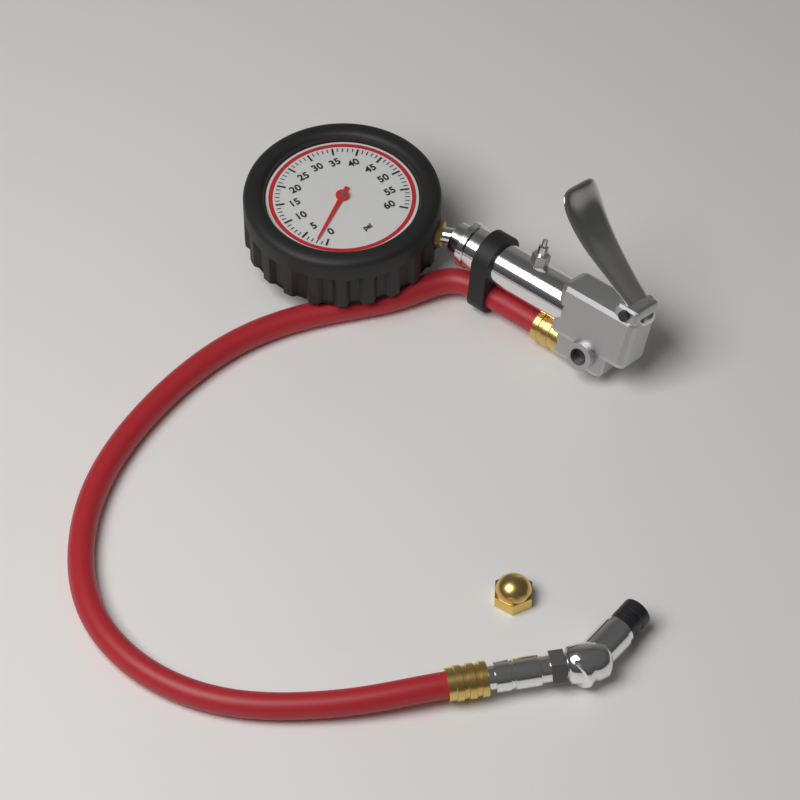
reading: 2 psi
